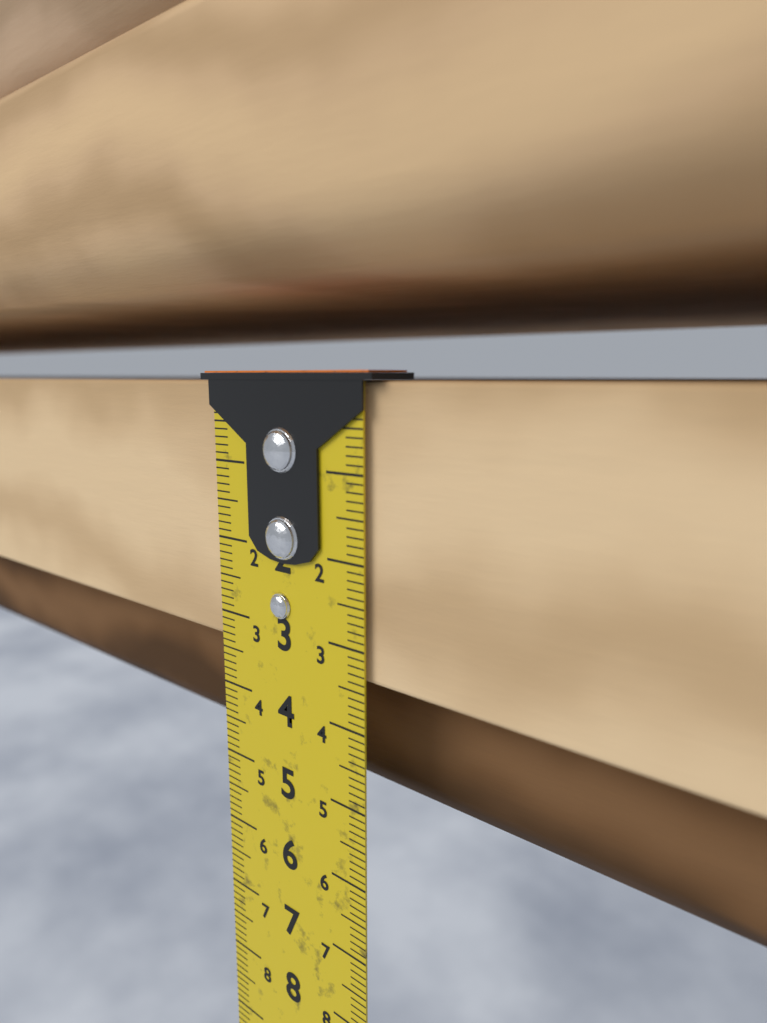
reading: 3.4 cm
